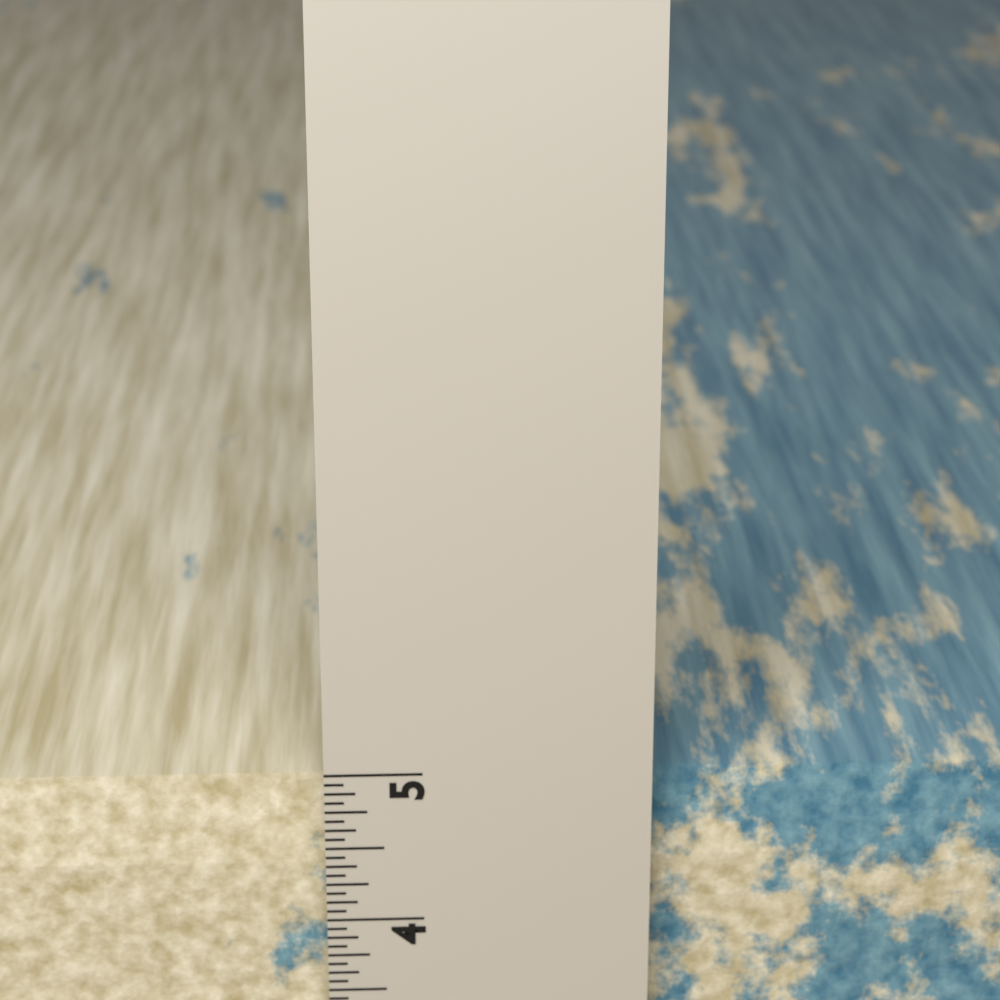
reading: 4.8750 in
